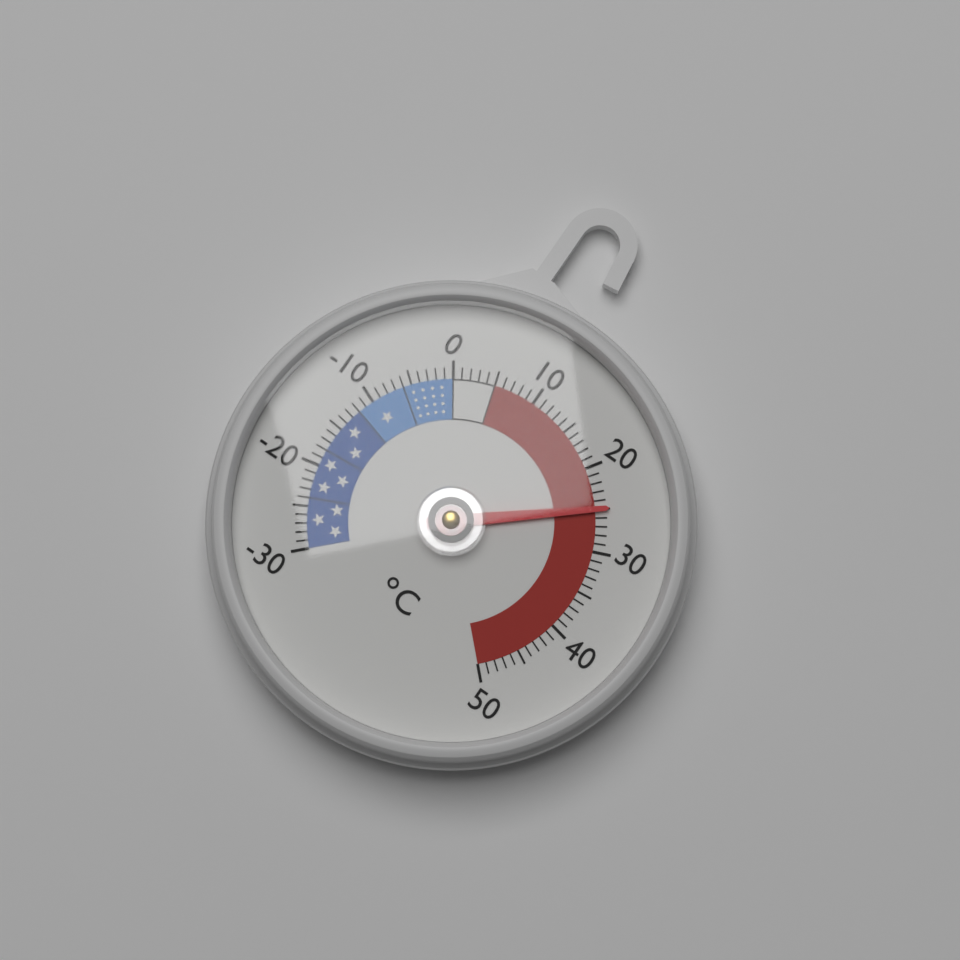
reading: 25 °C
